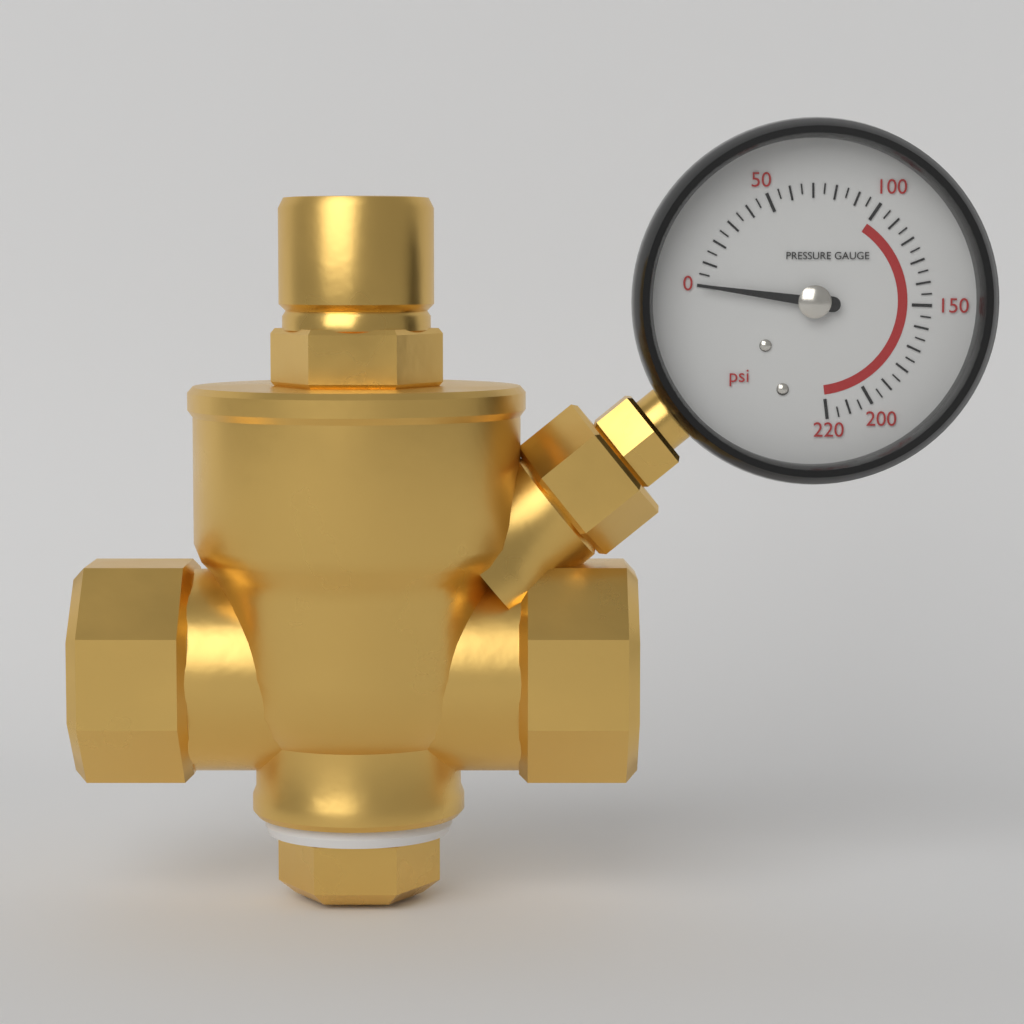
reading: 0 psi
